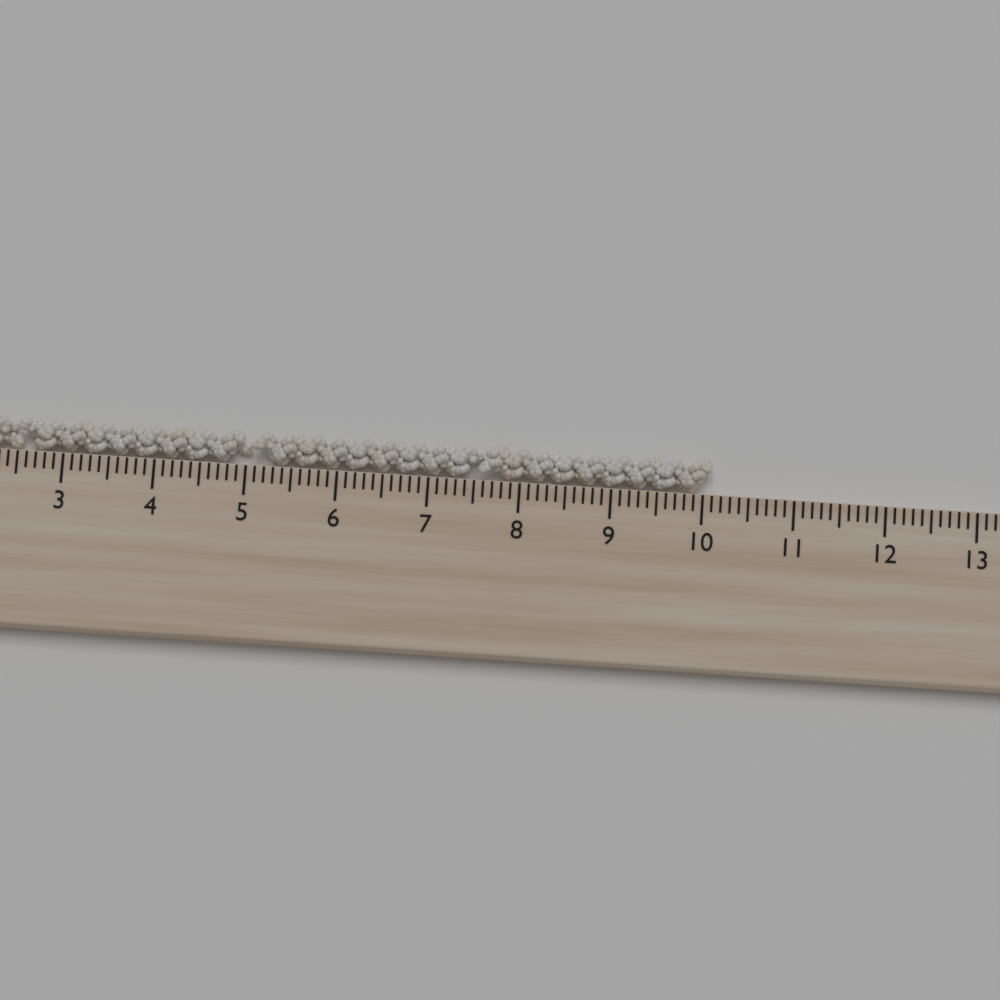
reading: 10.1 cm
